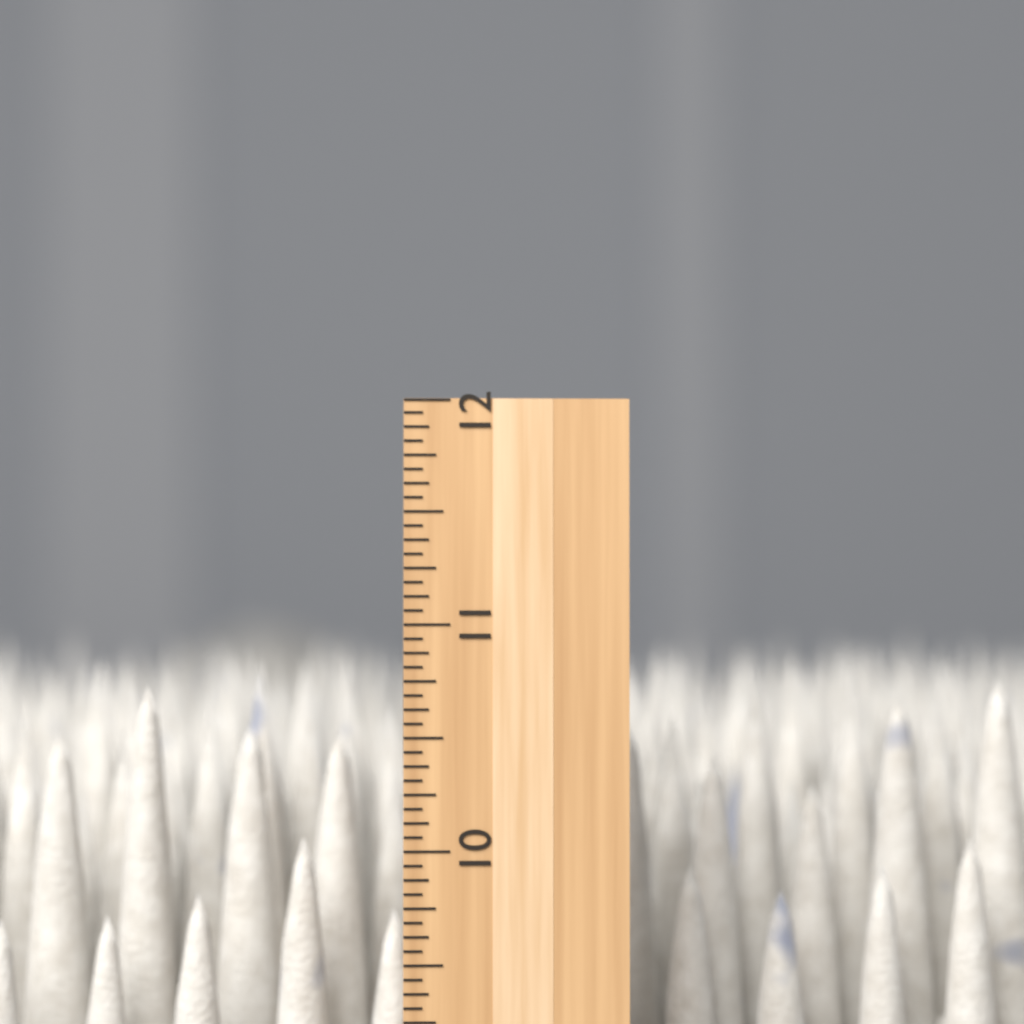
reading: 10.8125 inch
